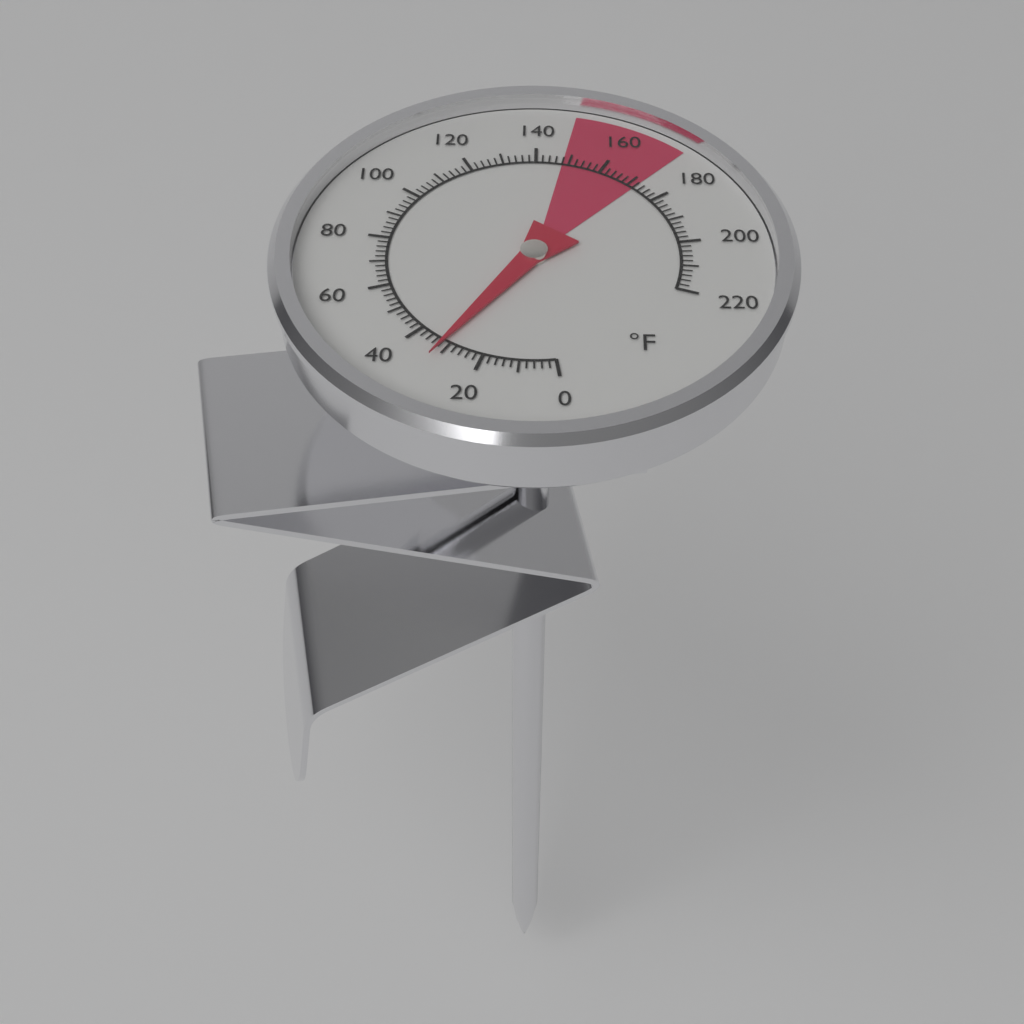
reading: 32 °F
